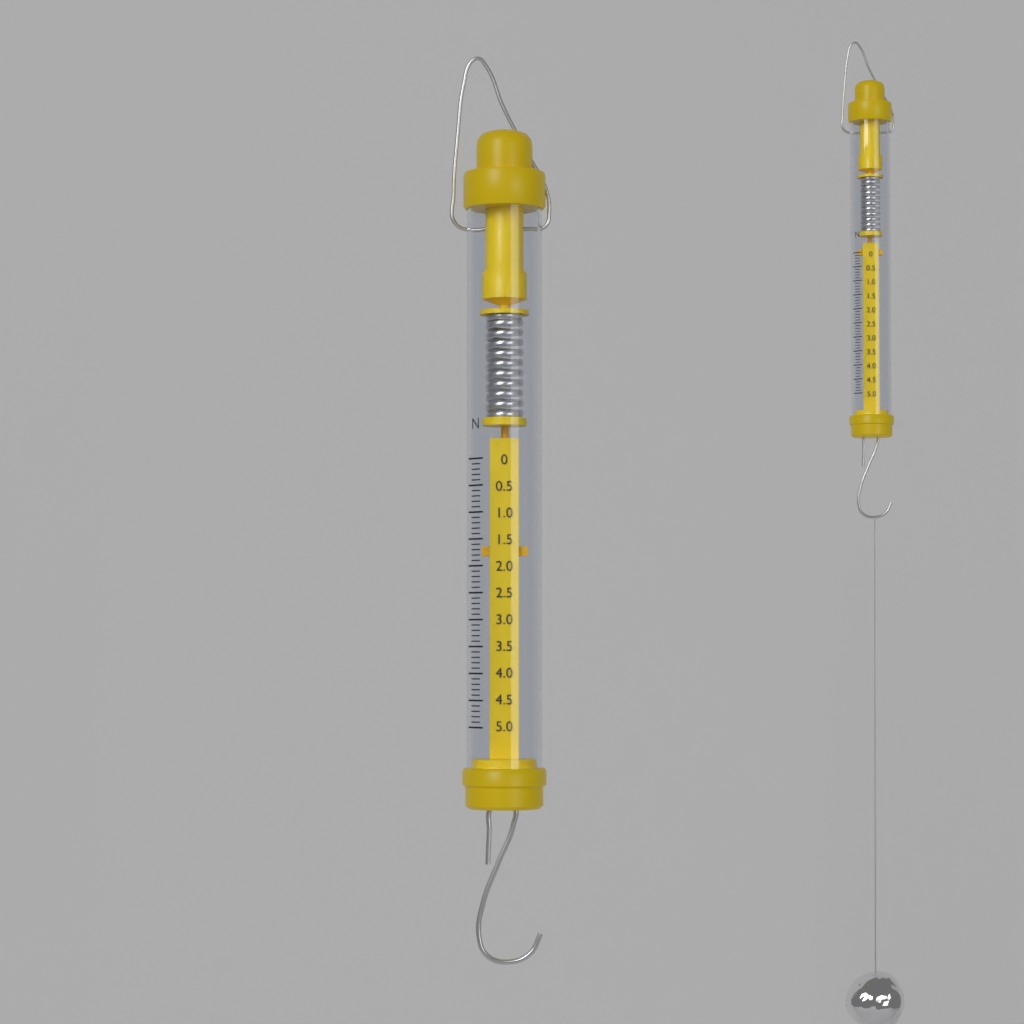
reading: 1.8 N
